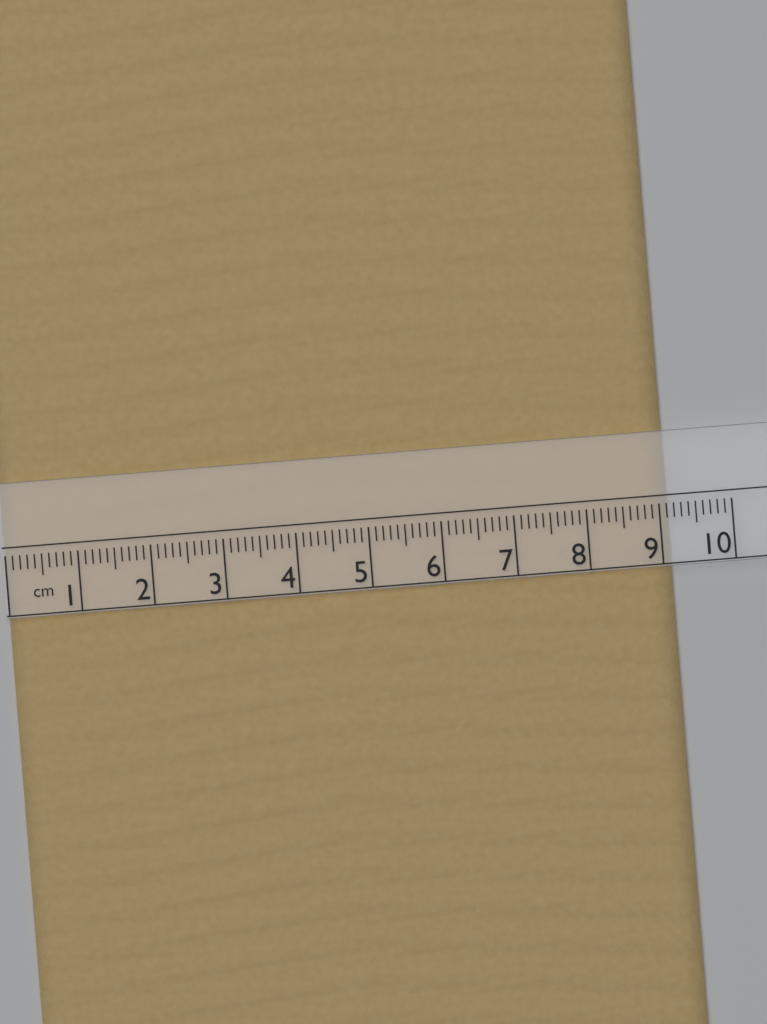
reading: 9.1 cm
